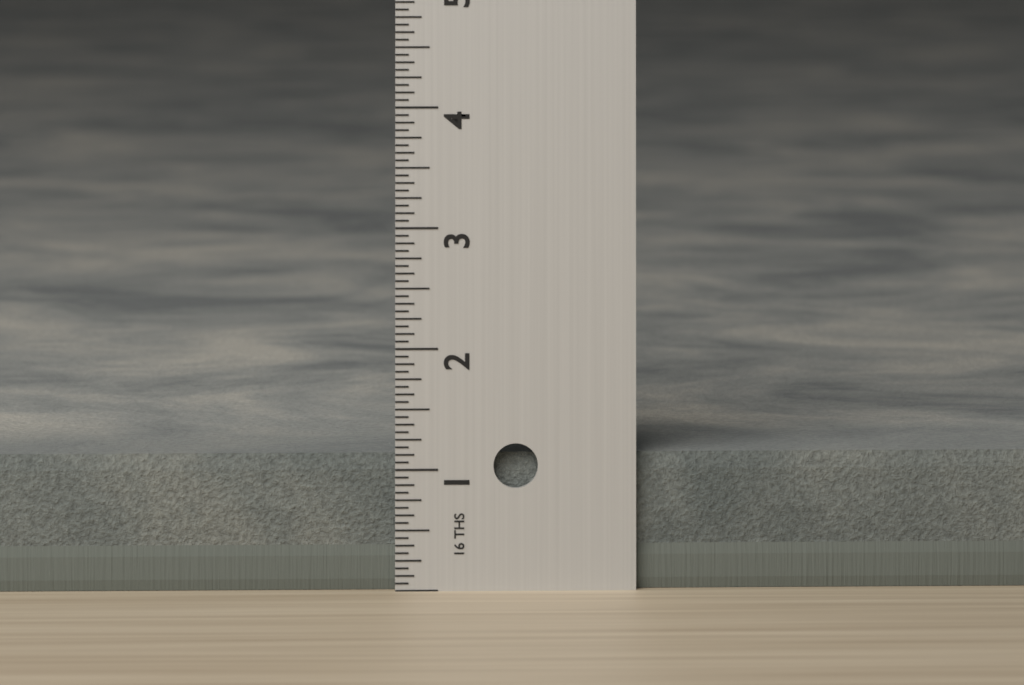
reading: 1.1250 in
